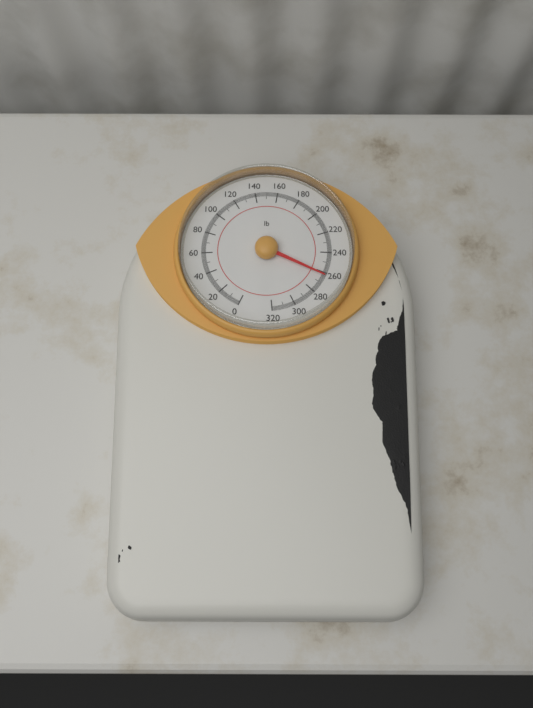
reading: 263 lb
